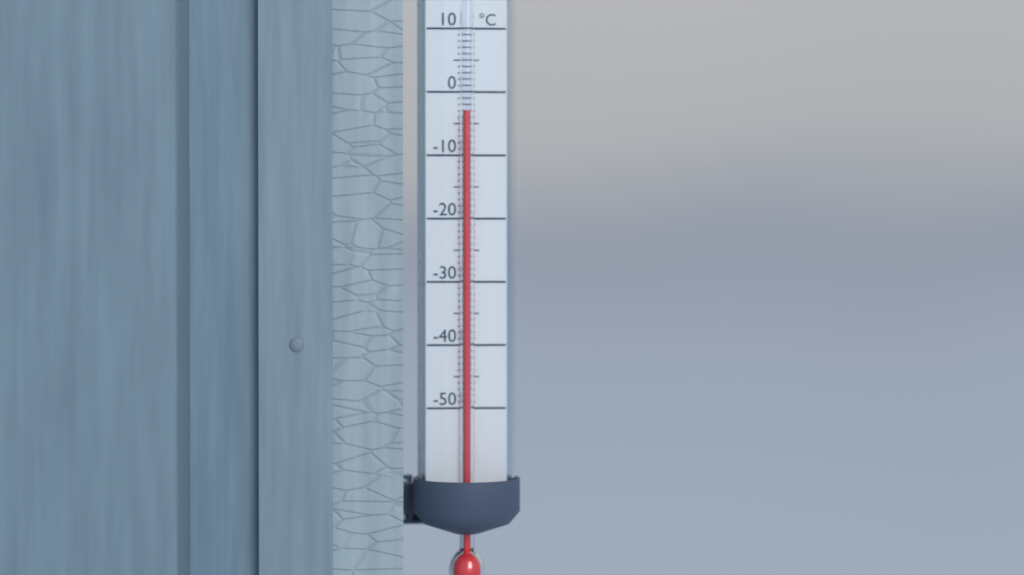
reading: -3 °C
